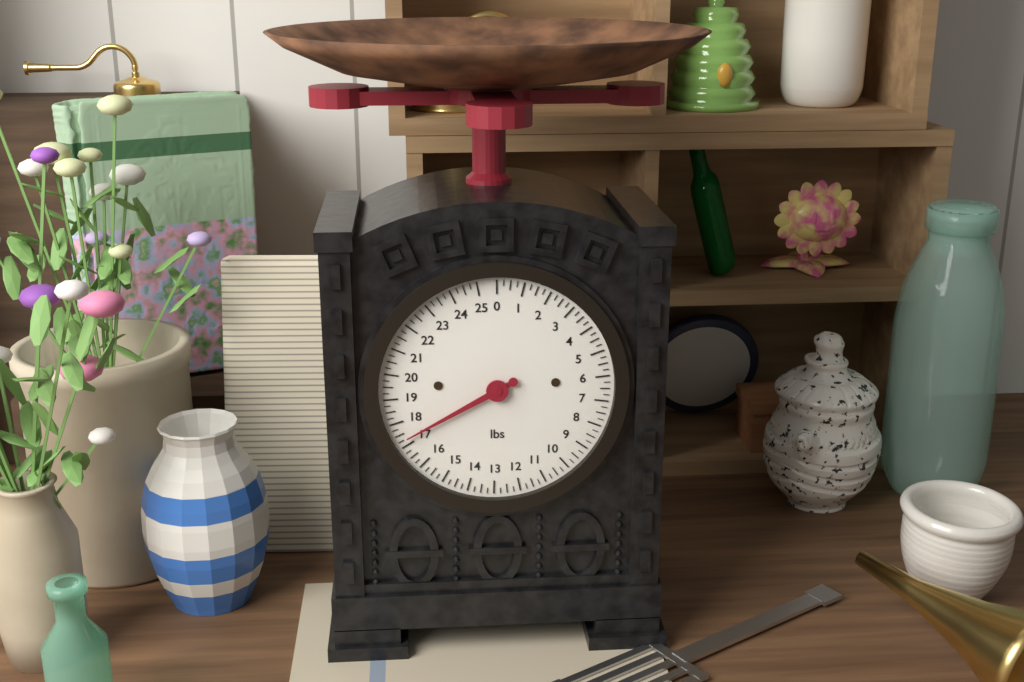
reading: 17.25 lbs
